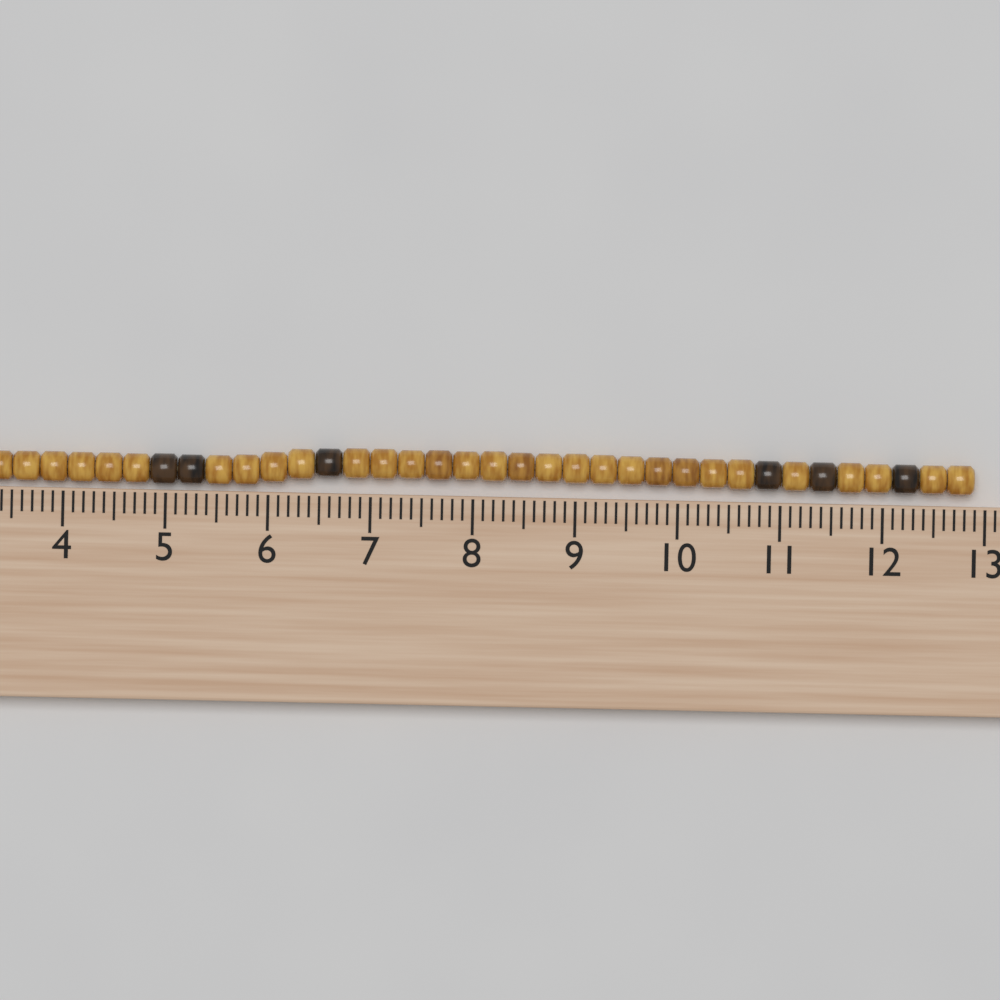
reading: 12.9 cm
